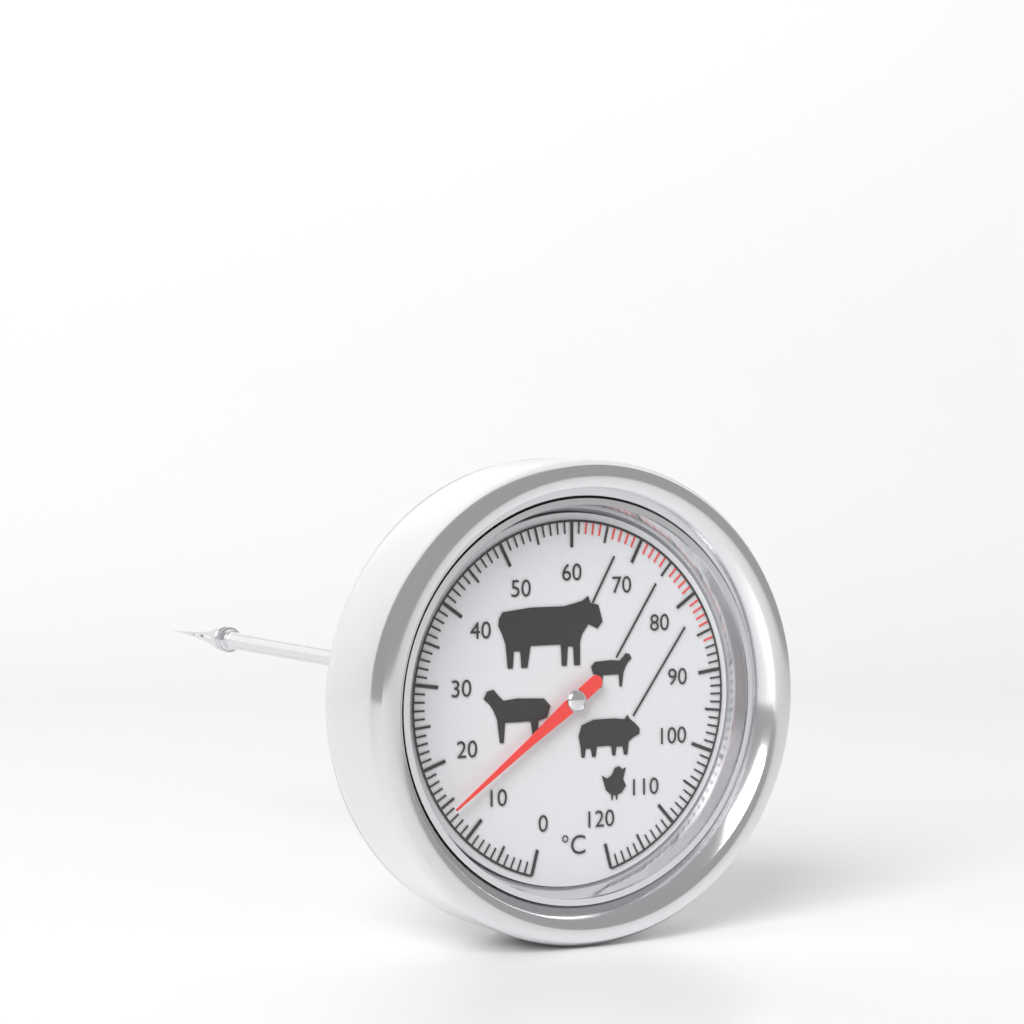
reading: 14 °C
